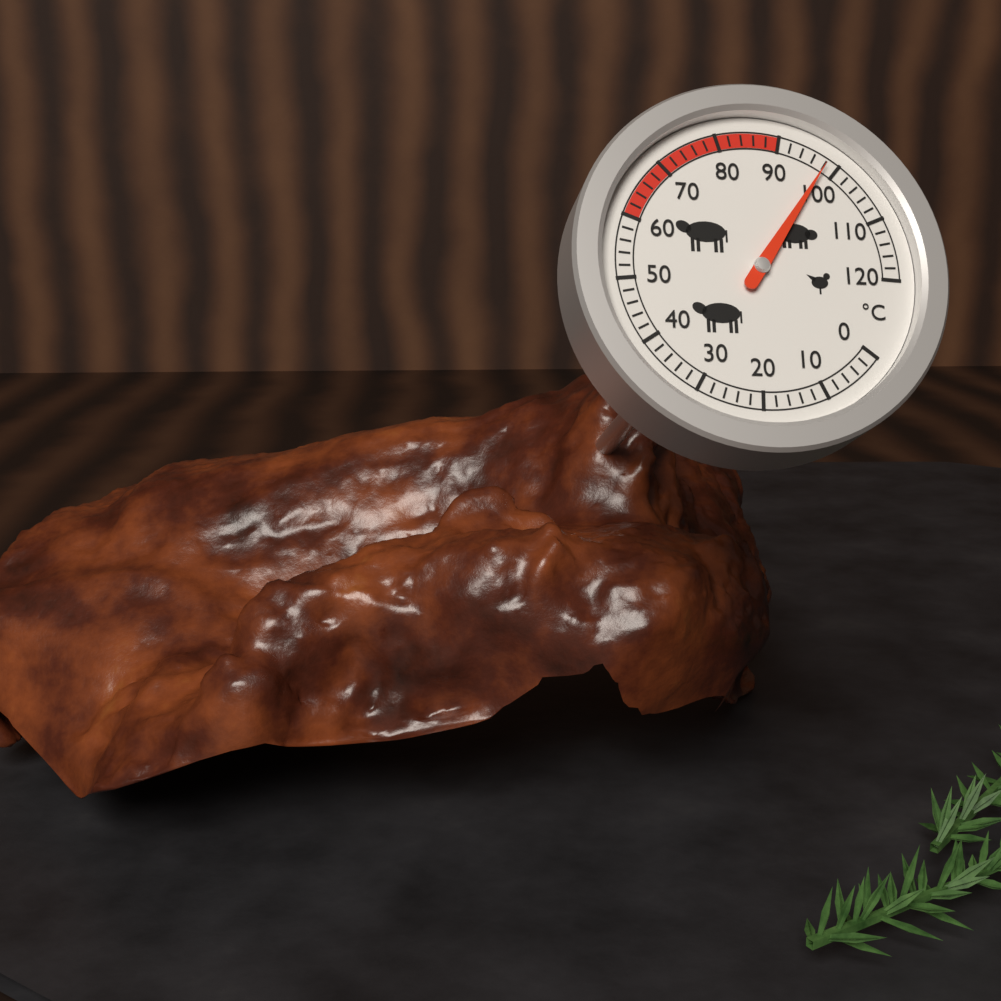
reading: 98 °C
